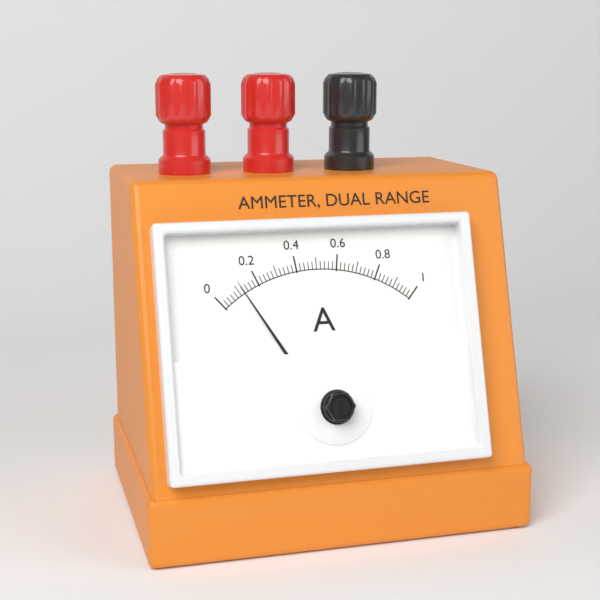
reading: 0.12 A
